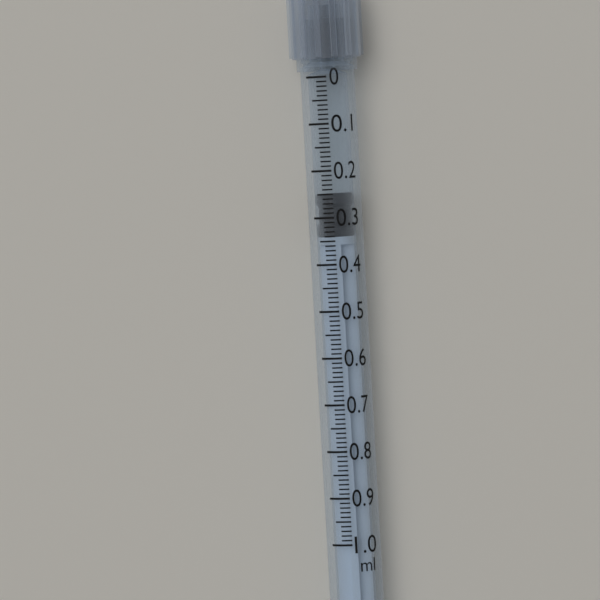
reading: 0.25 ml
